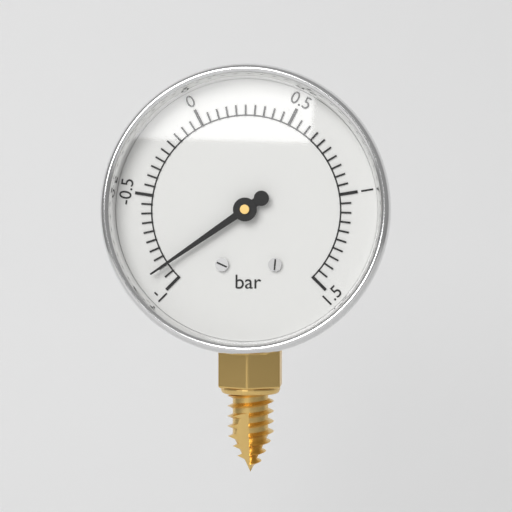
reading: -0.90 bar
